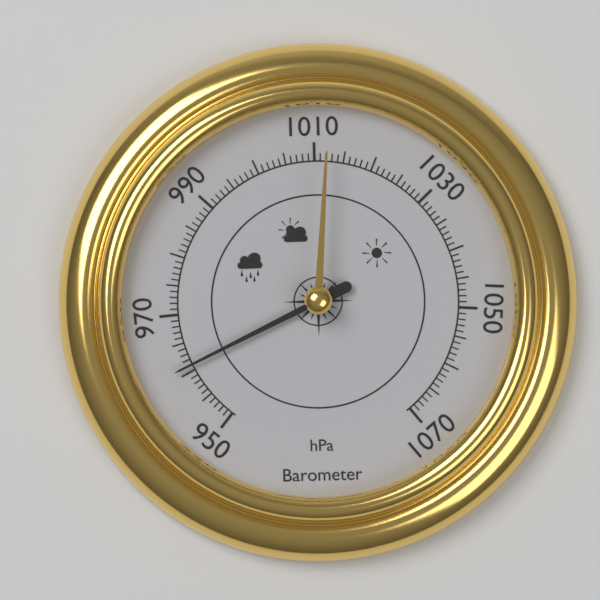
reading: 961 hPa
